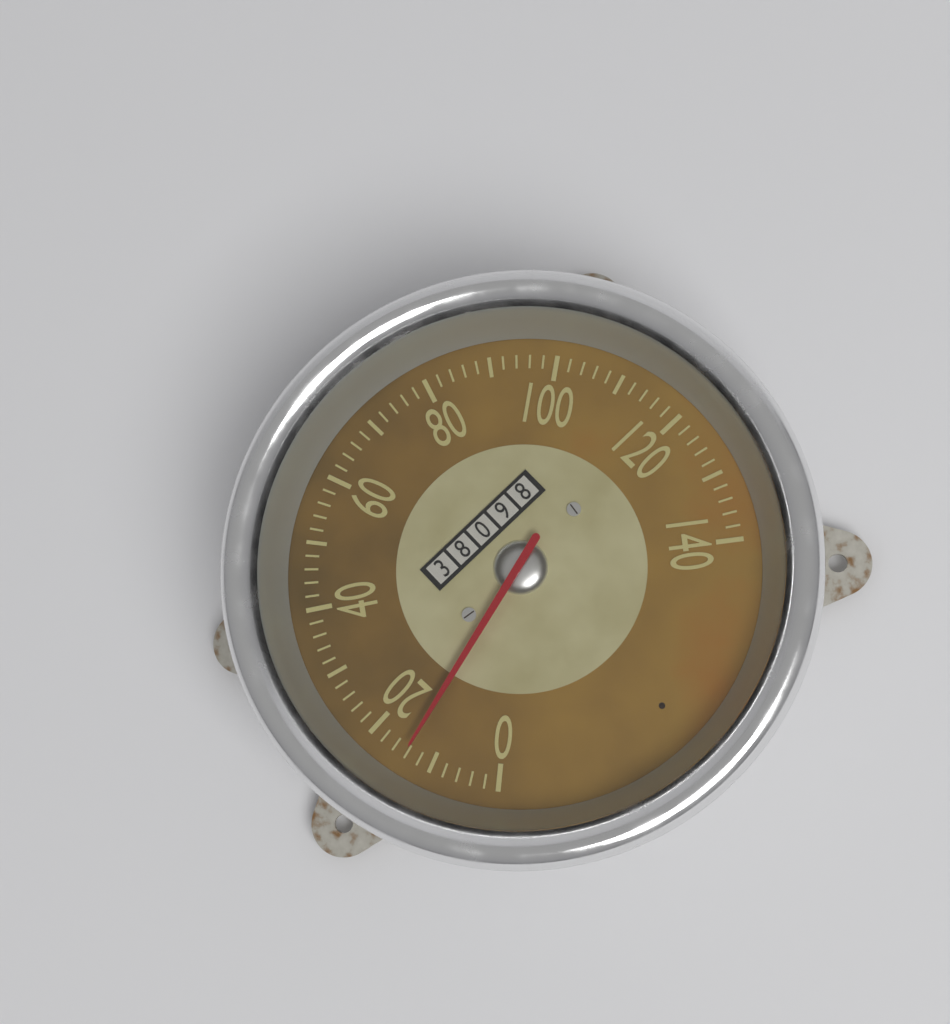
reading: 14 (no unit)
